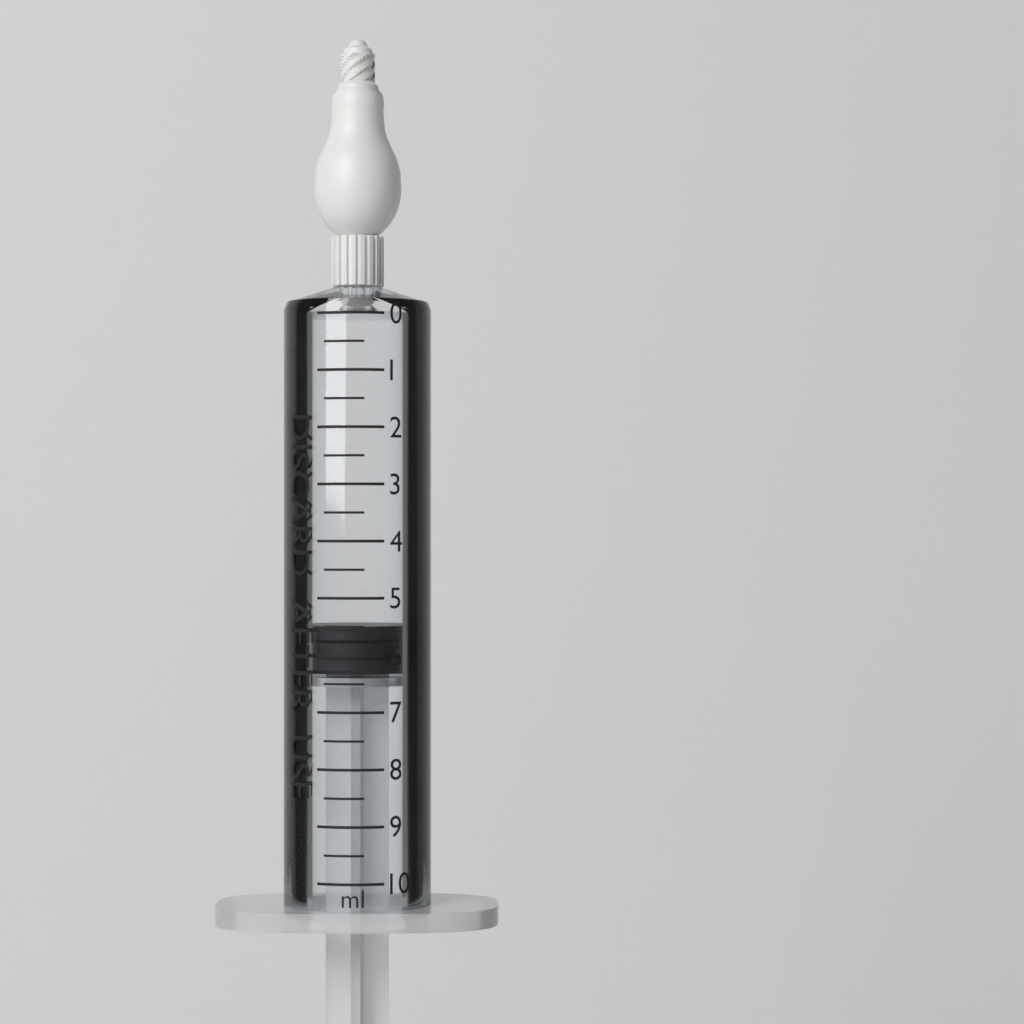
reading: 5.5 ml
